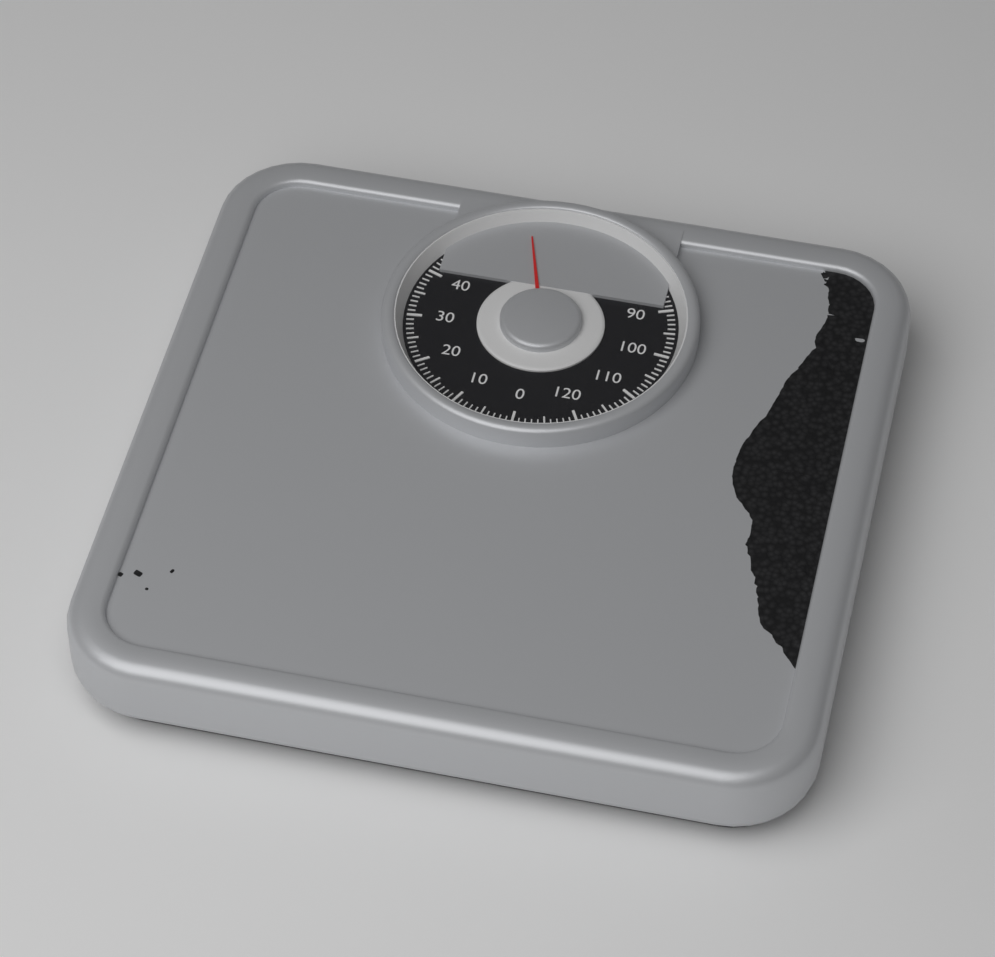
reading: 59 kg
